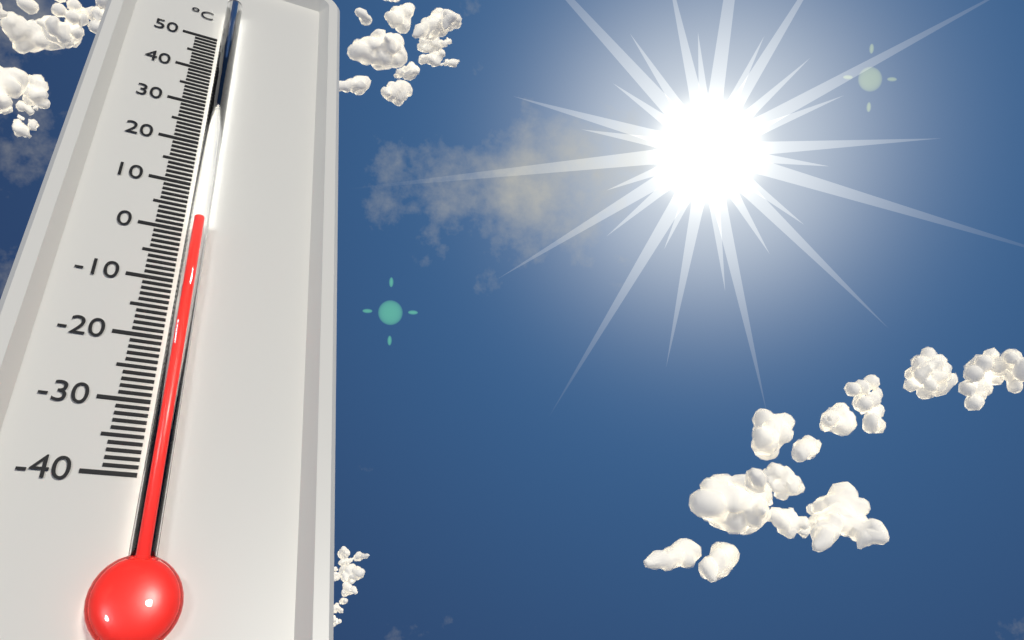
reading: 1 °C
